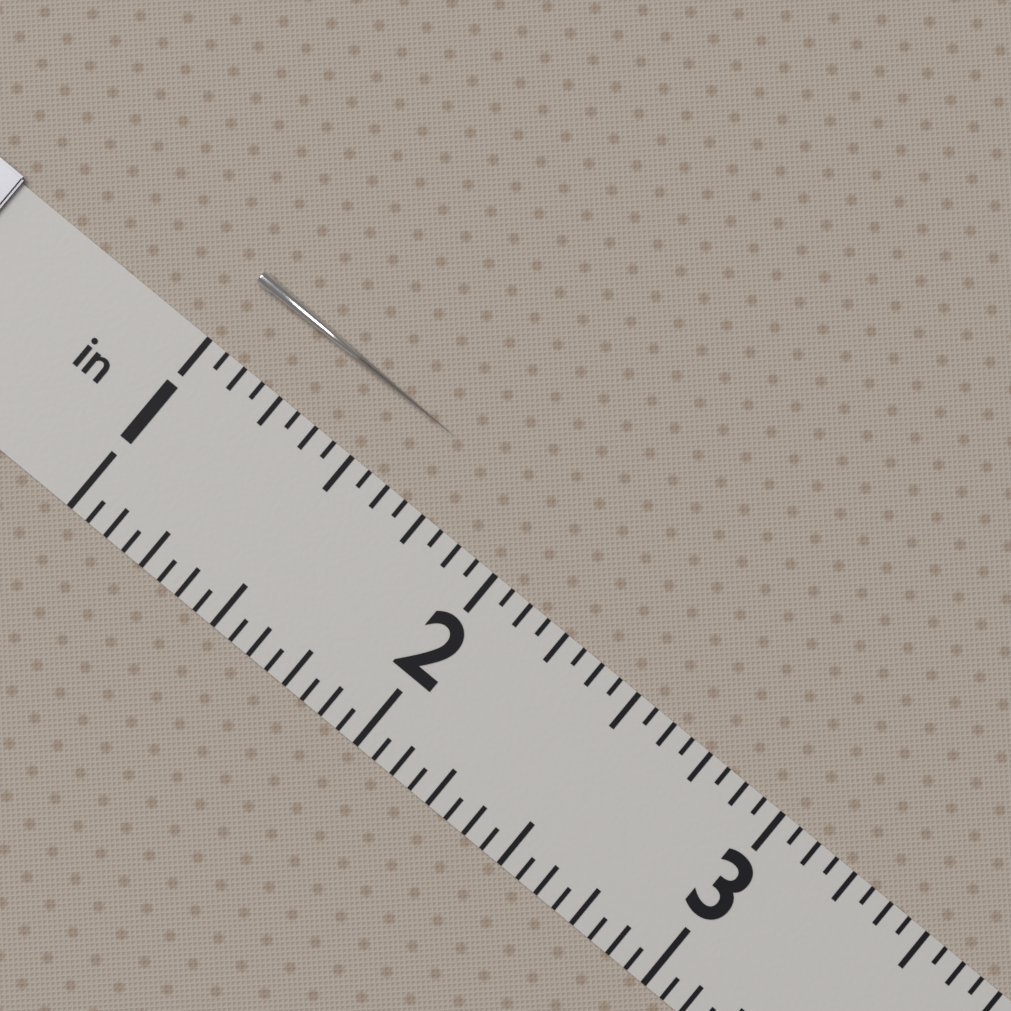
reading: 1.6875 in
